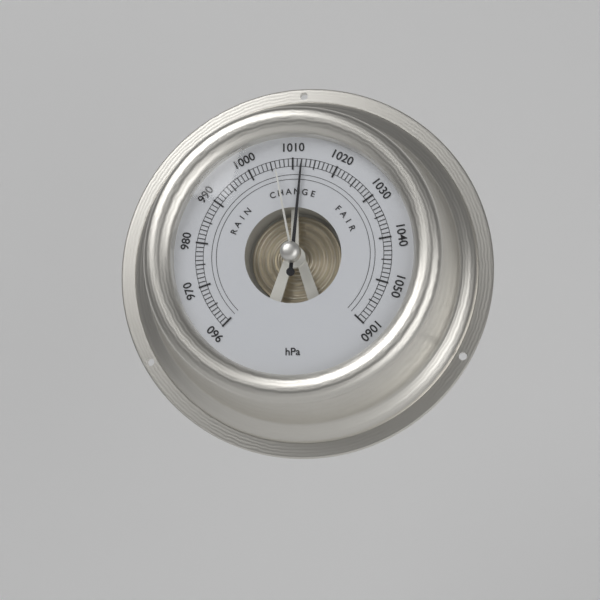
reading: 1012 hPa
